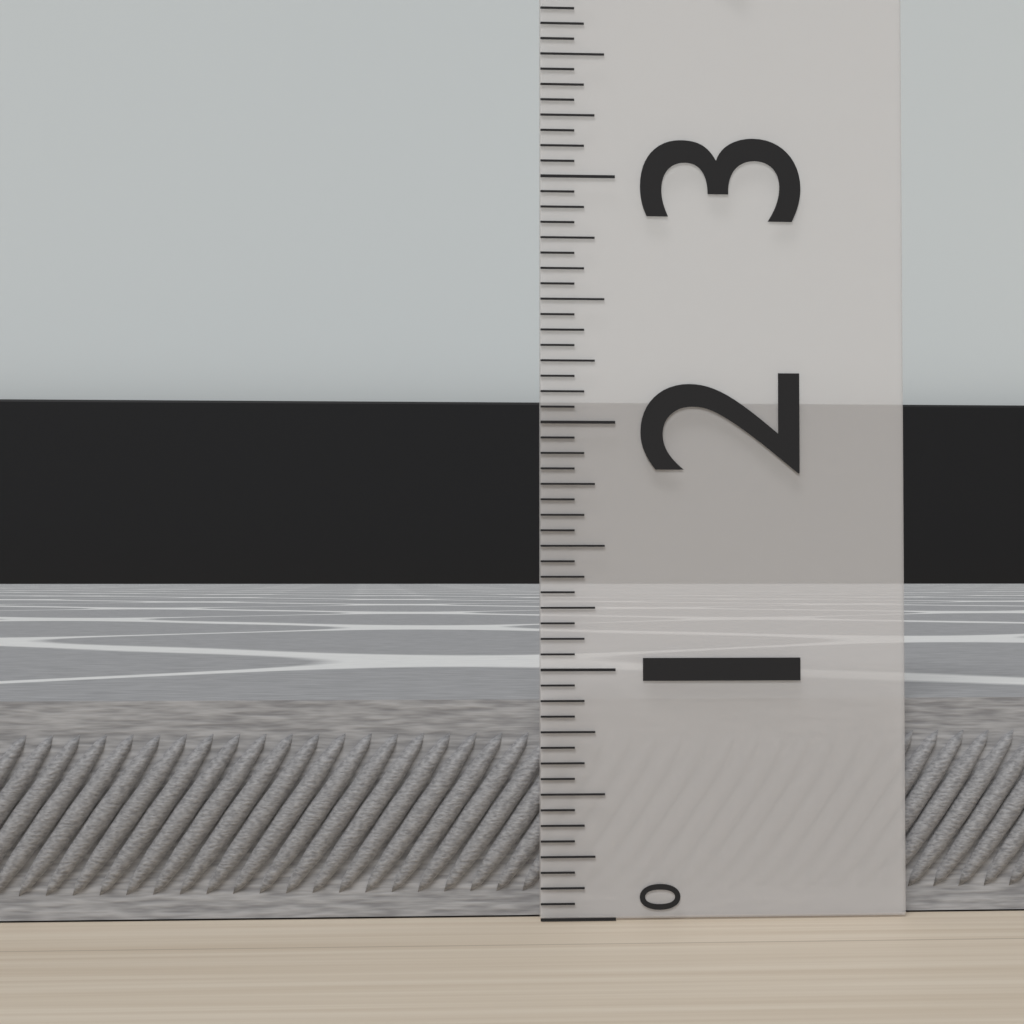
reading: 0.8750 (no unit)
